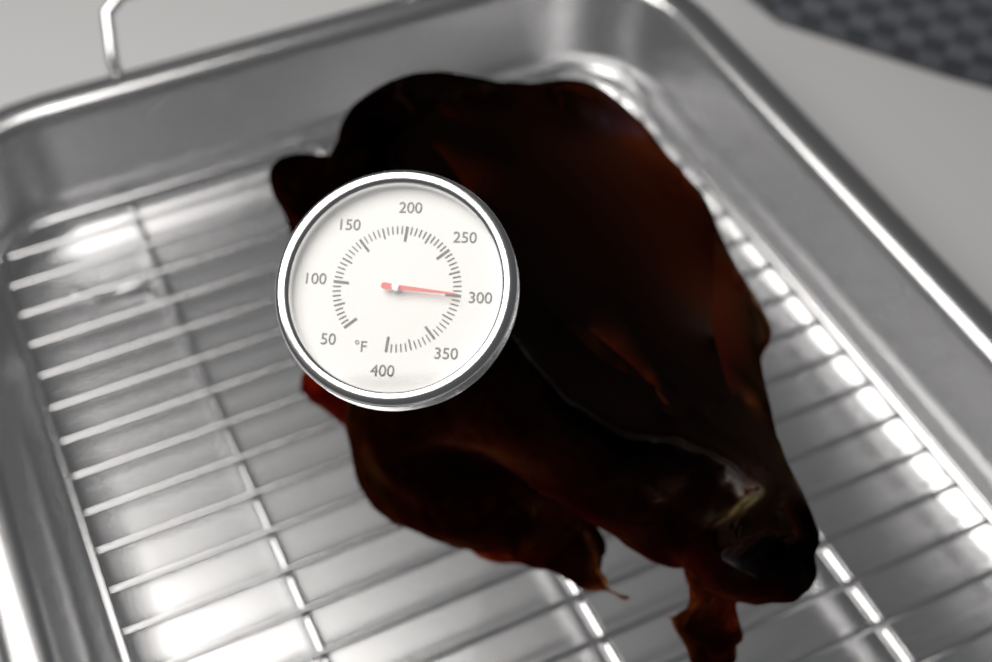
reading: 300 °F
